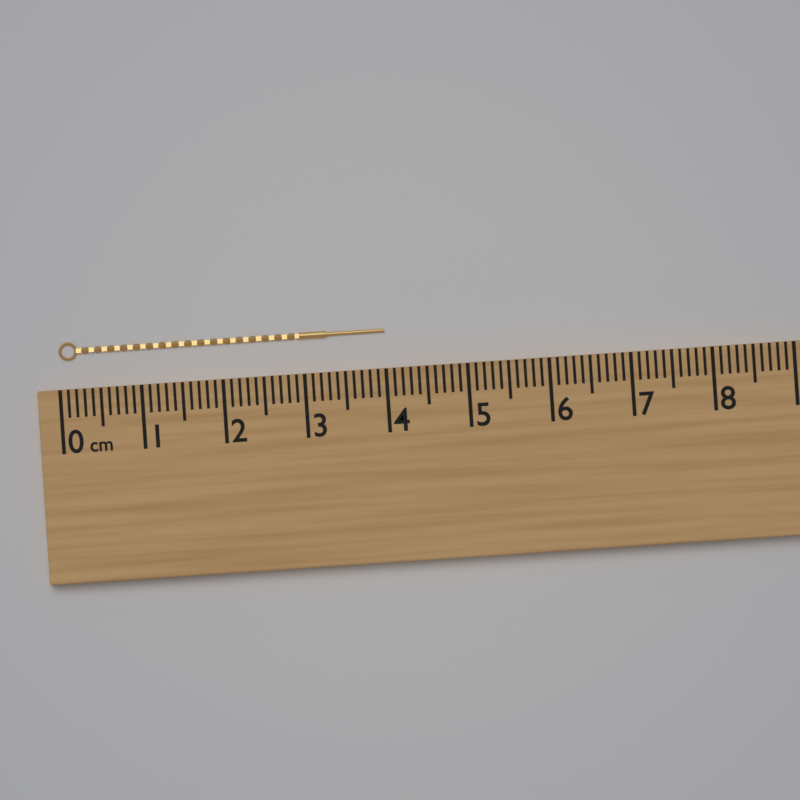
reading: 4.0 cm
